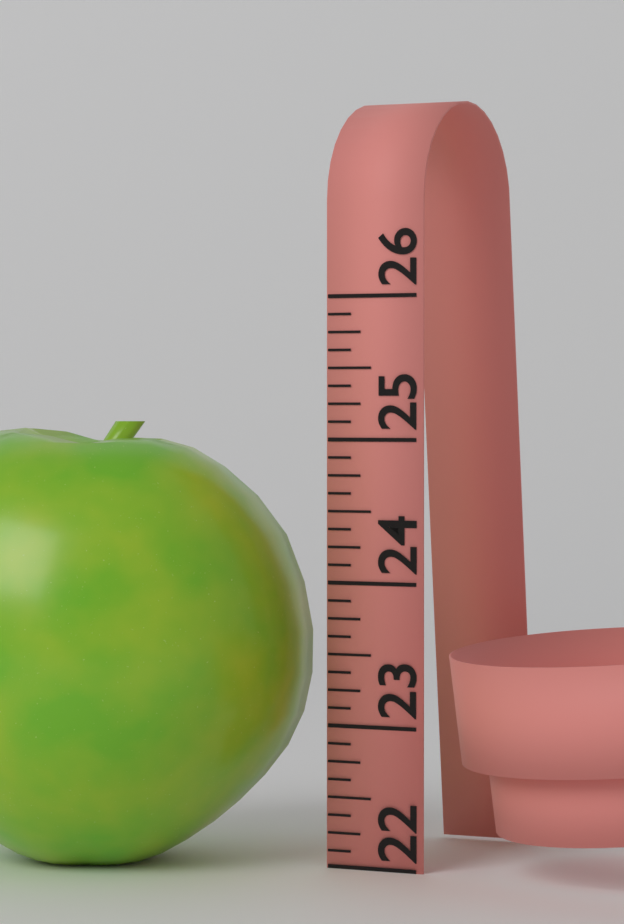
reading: 25.125 (no unit)
